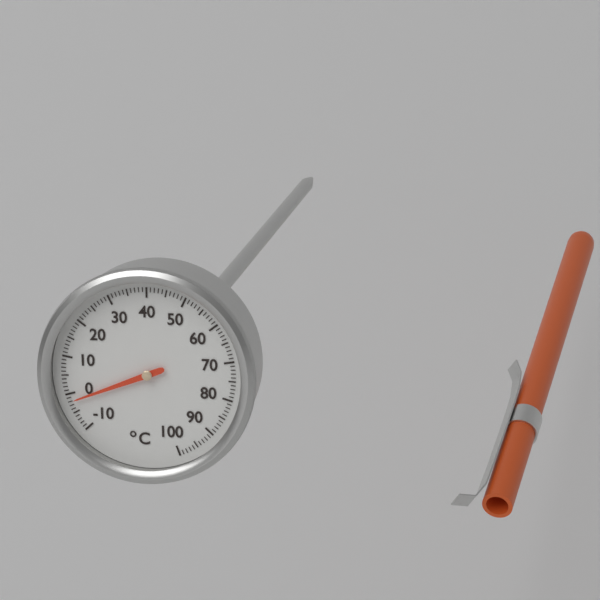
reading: -2 °C
